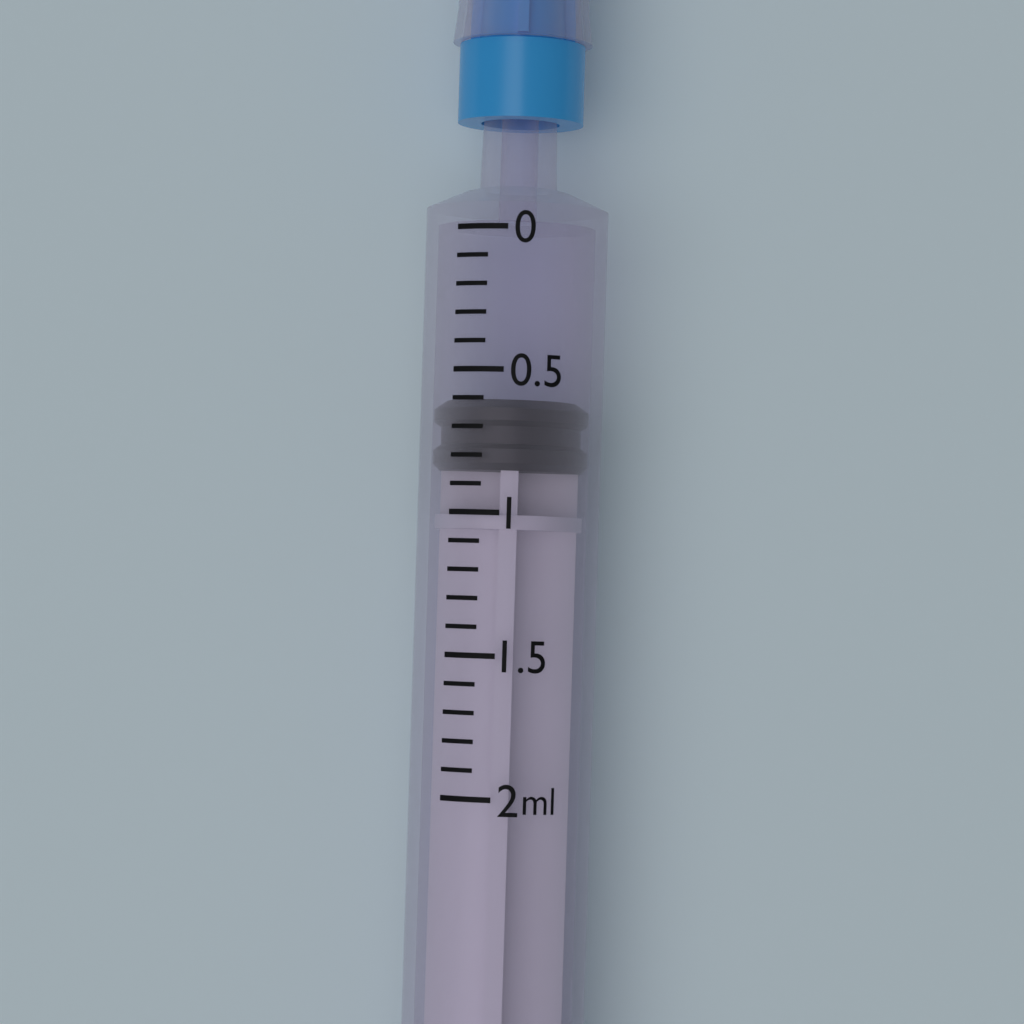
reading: 0.6 ml
